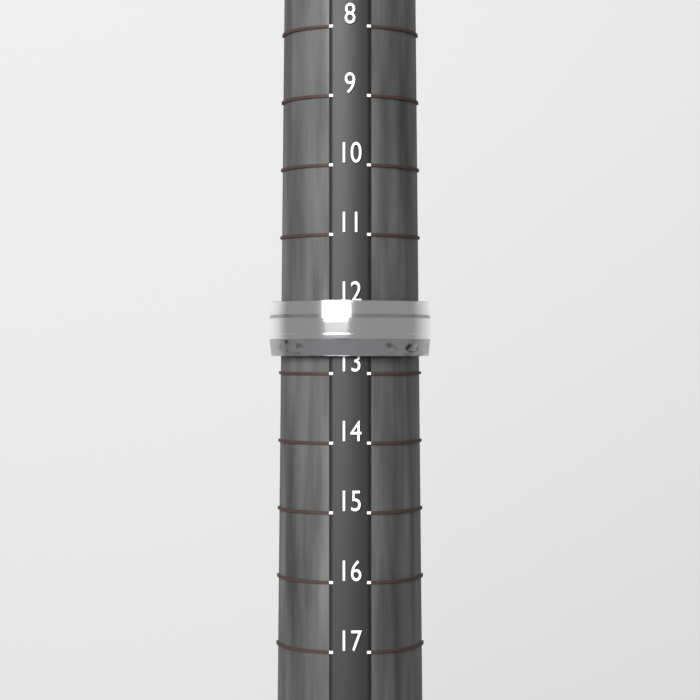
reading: 12.75 (no unit)
